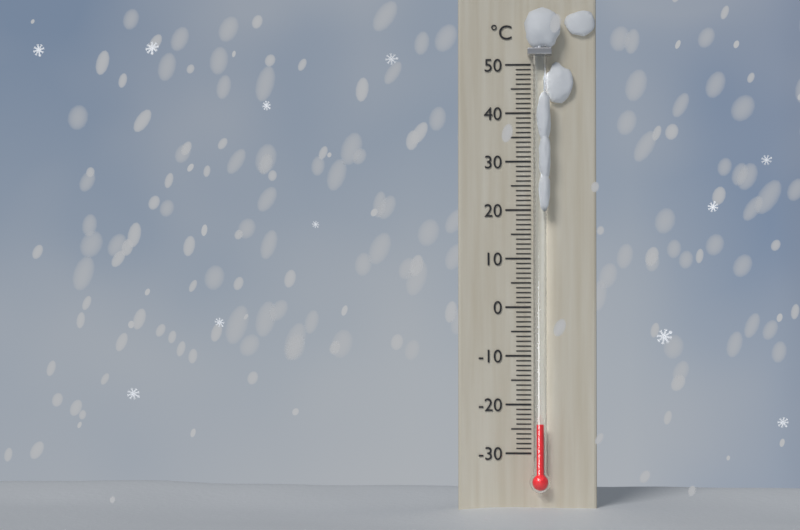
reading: -24 °C
